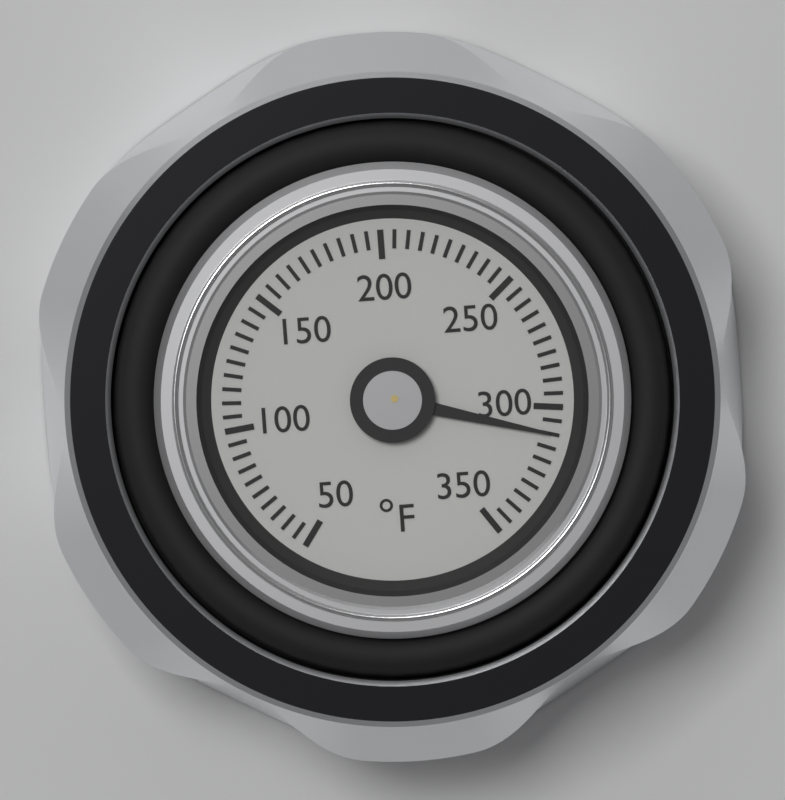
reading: 310 °F
